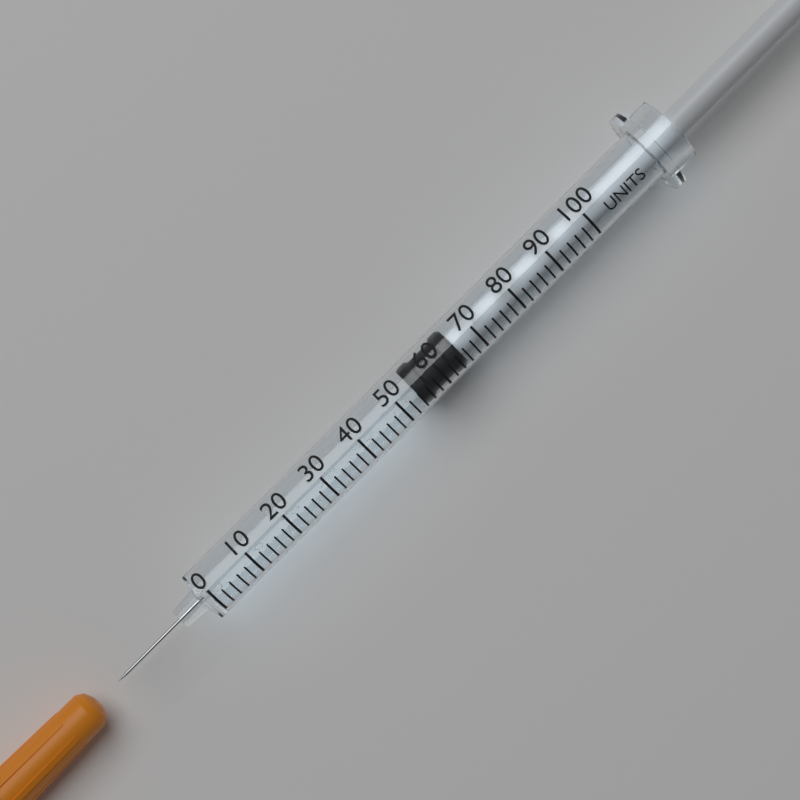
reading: 54 units
